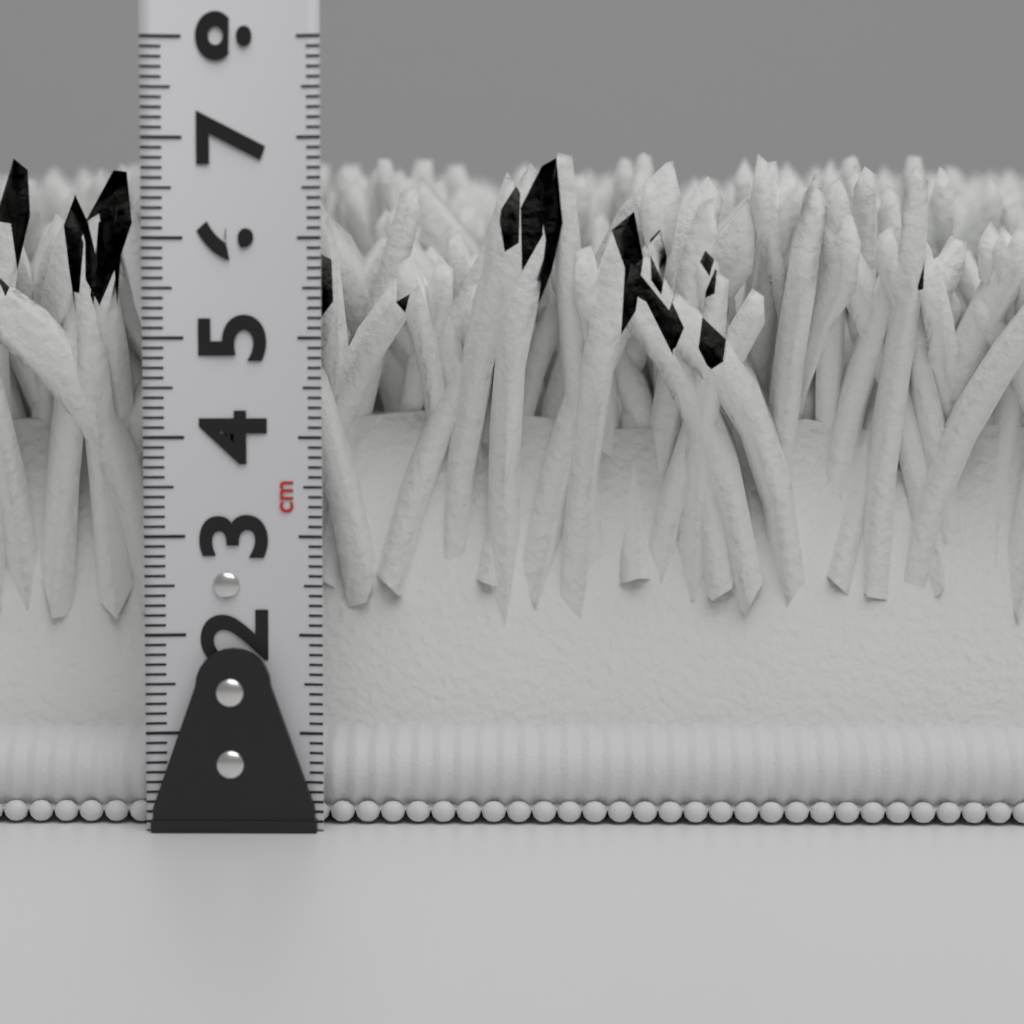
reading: 7.0 cm
